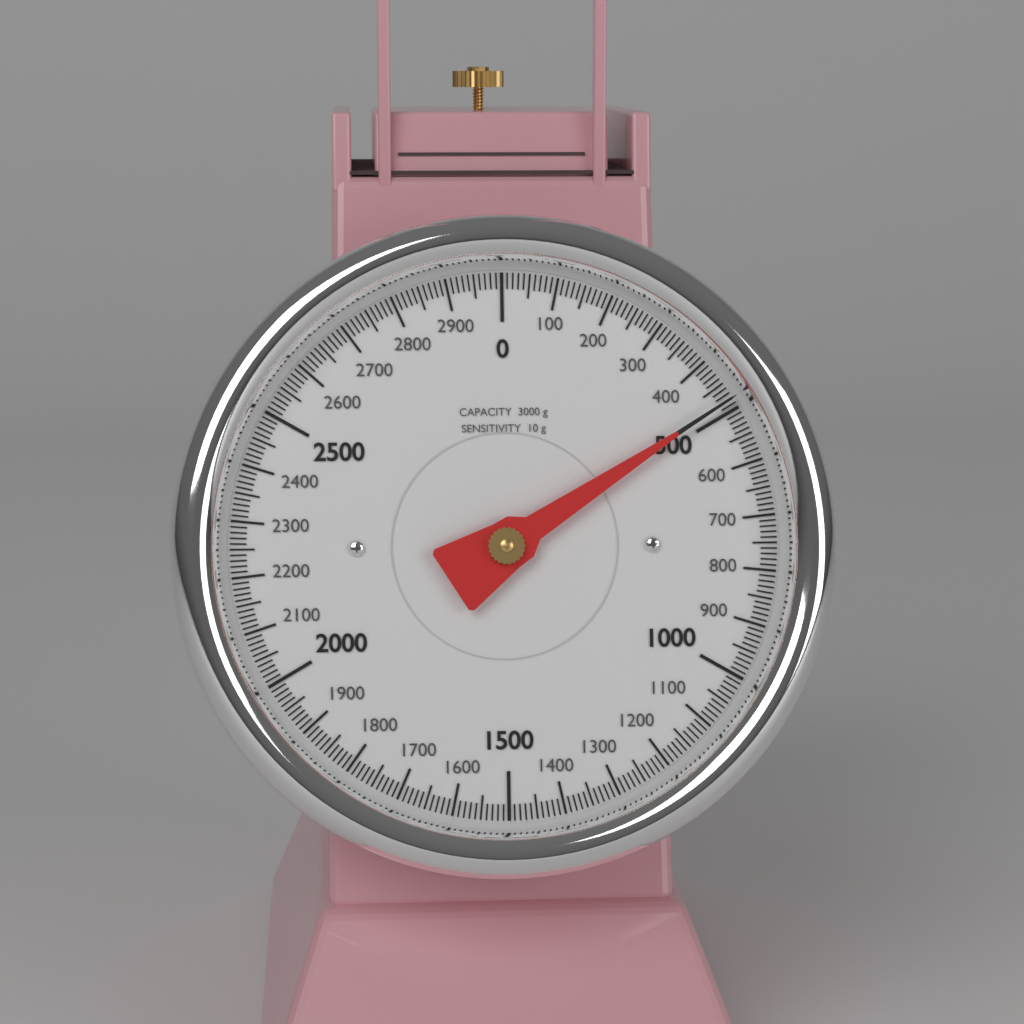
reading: 480 g
